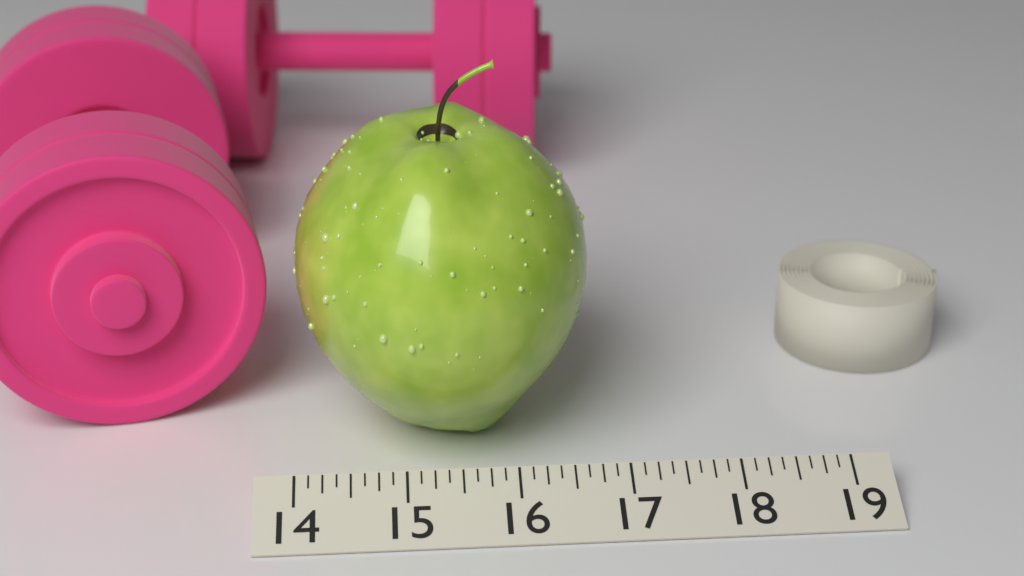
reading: 16.750 (no unit)
